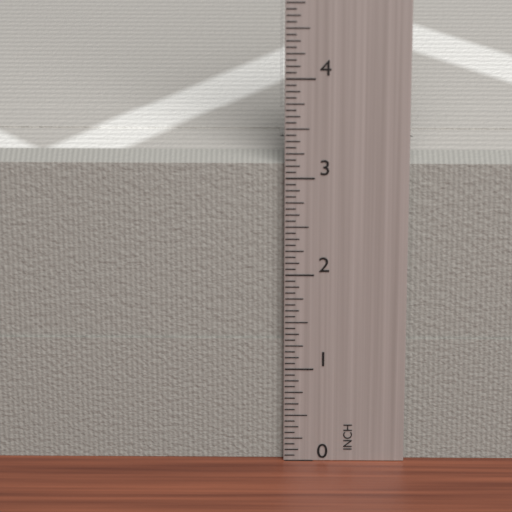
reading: 3.1250 in
